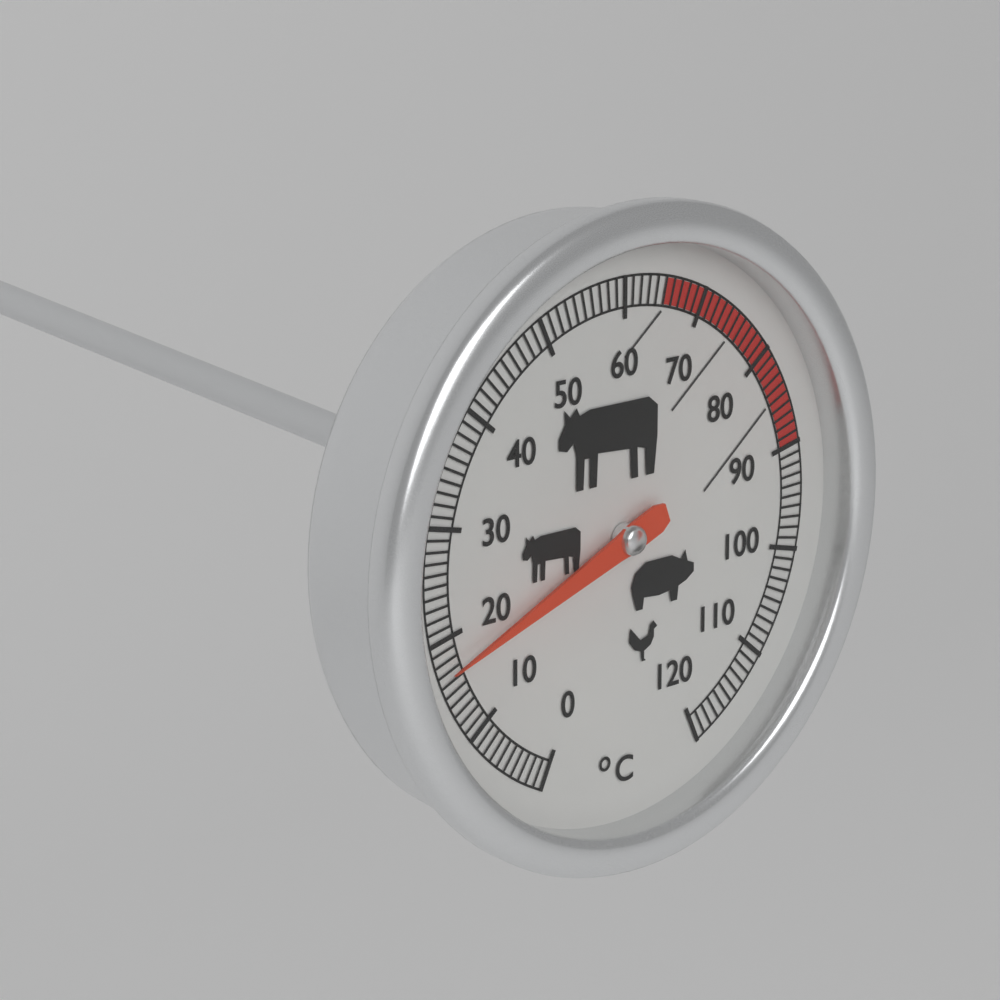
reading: 17 °C
